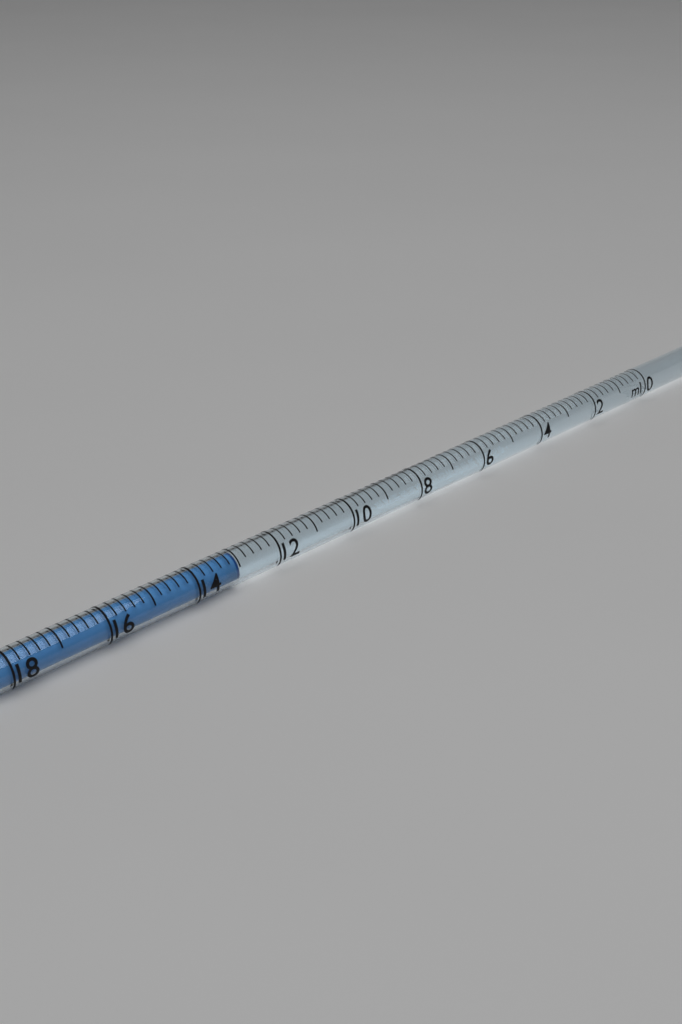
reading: 13.0 ml
